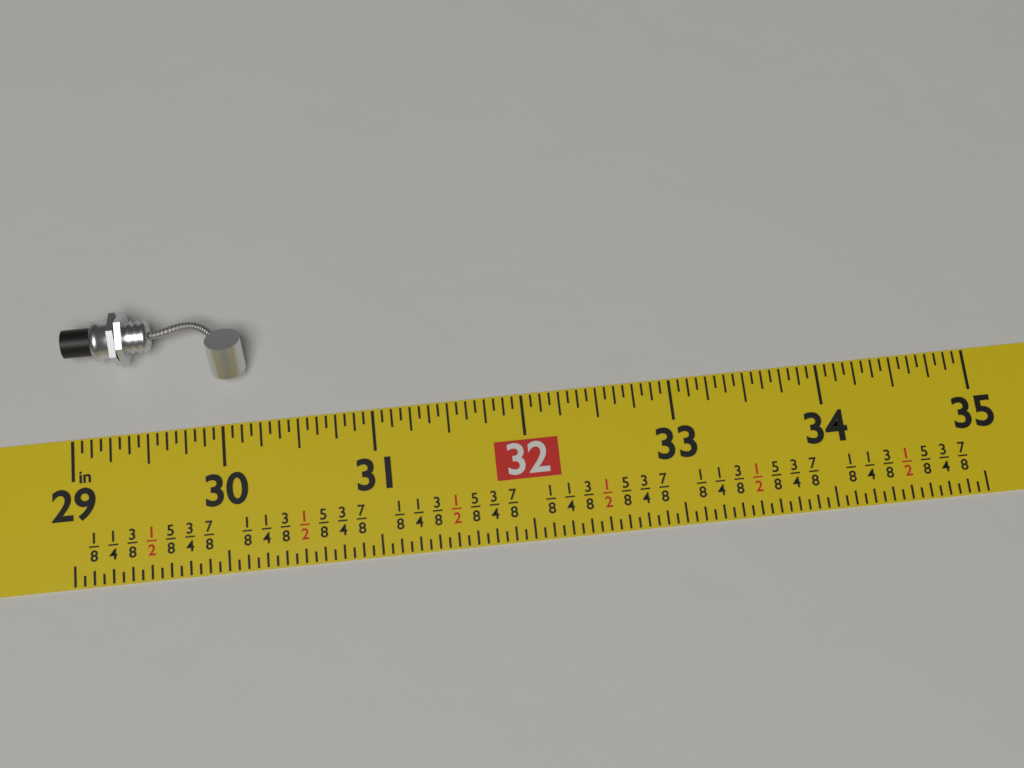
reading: 30.1875 in
